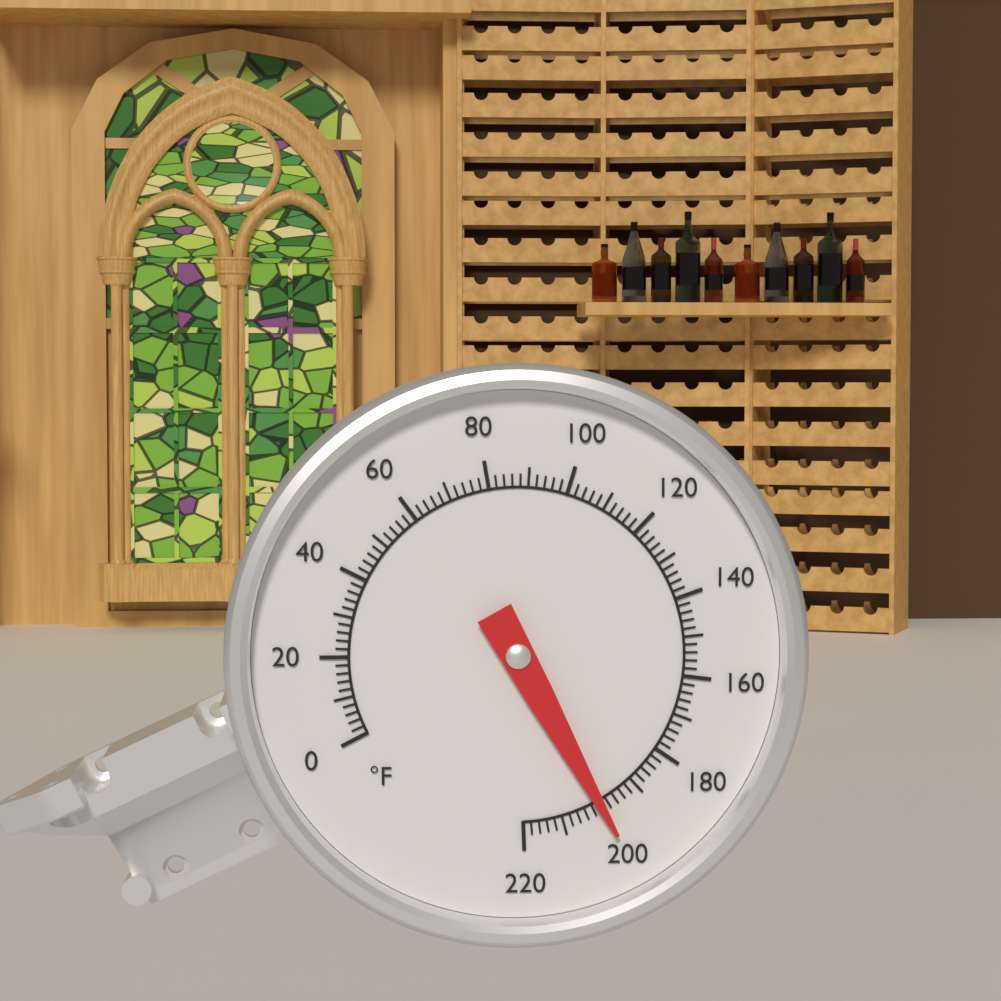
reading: 200 °F
